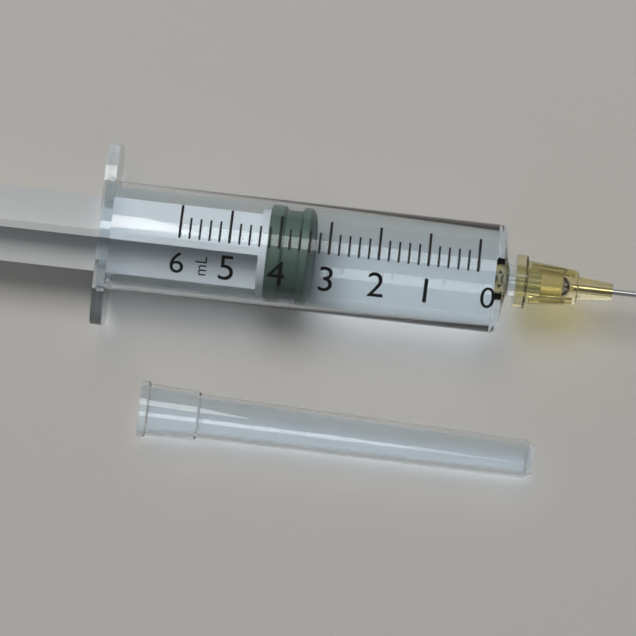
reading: 3.4 ml
